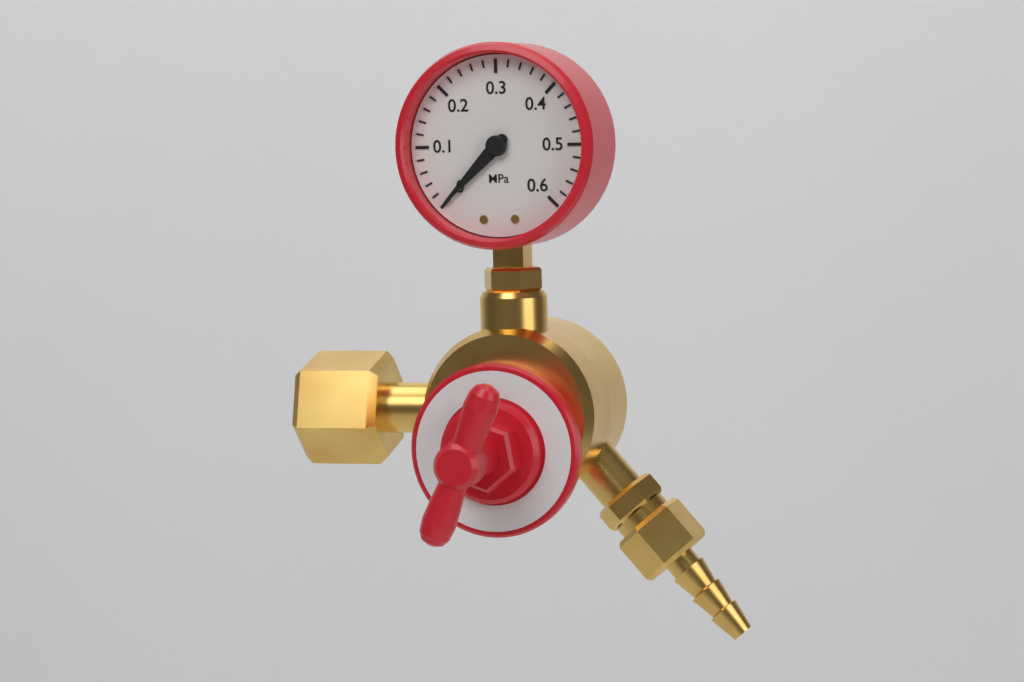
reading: 0.00 MPa
